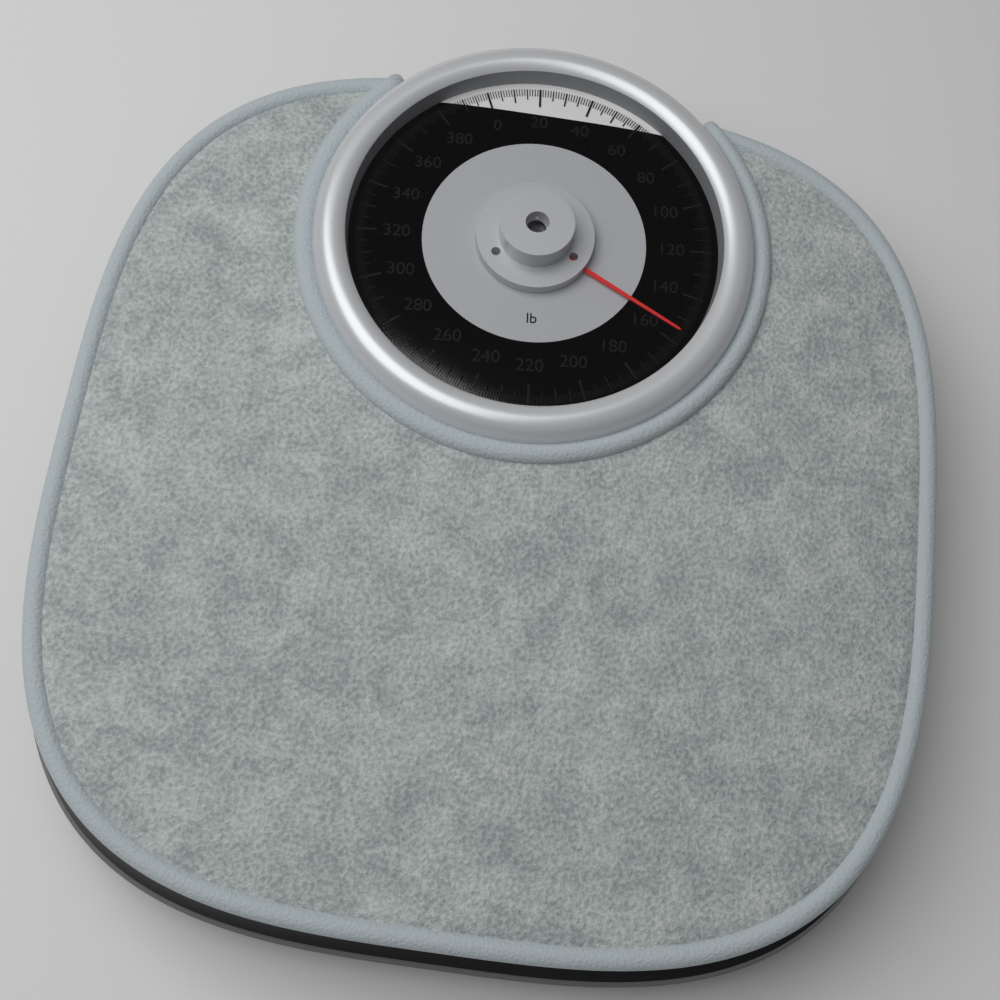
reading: 155 lb
